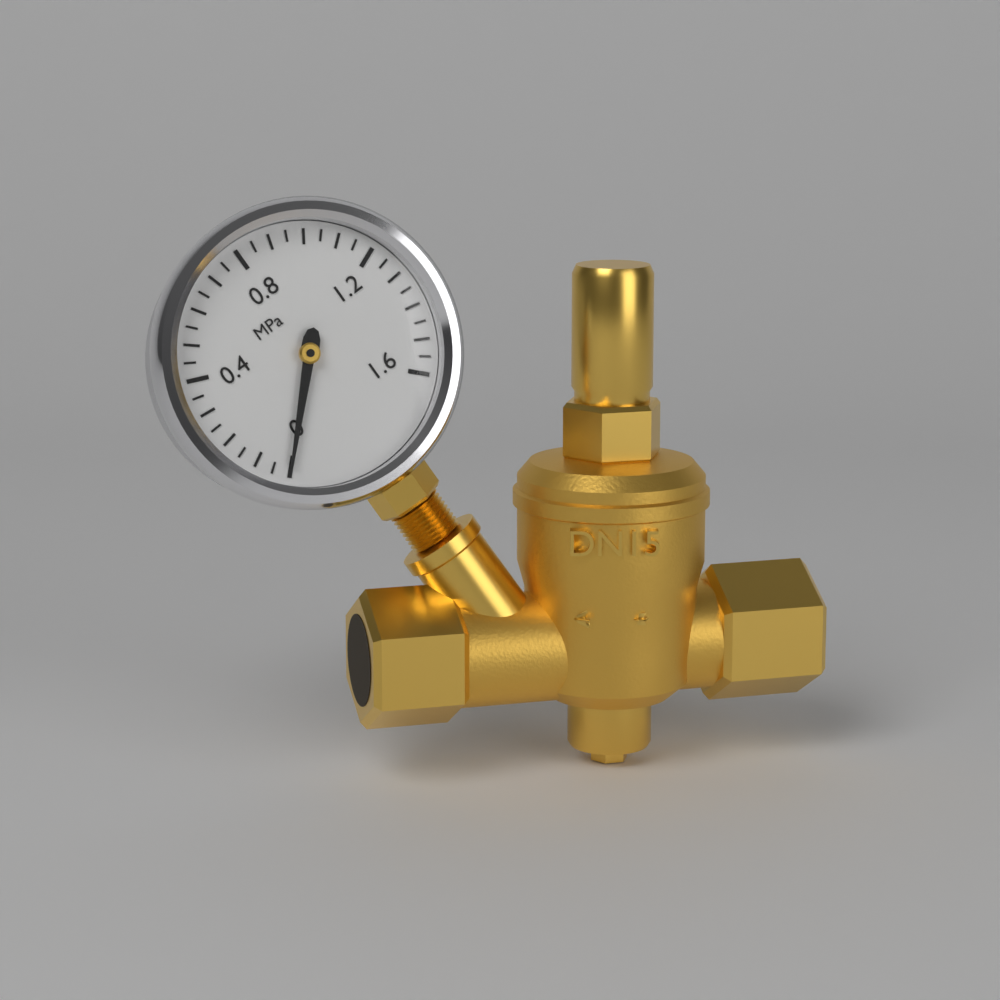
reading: 0.00 MPa
